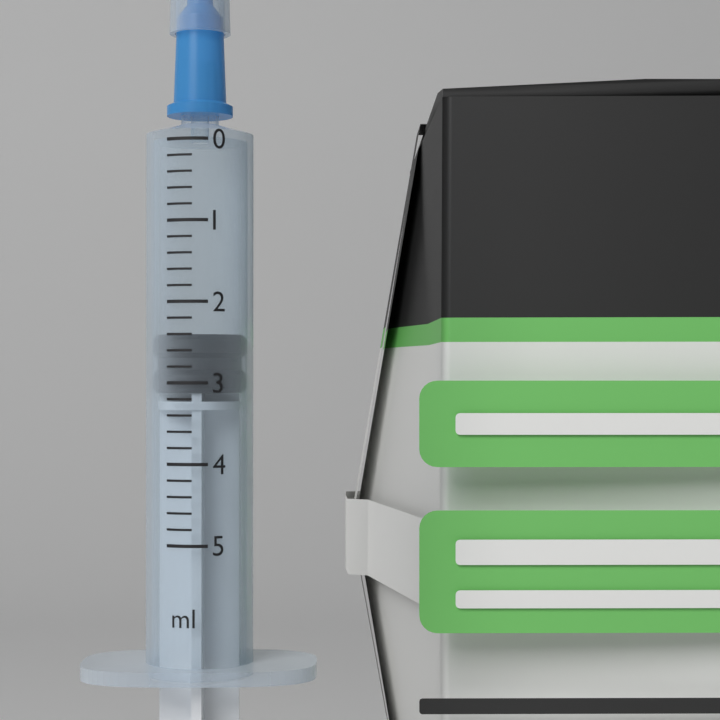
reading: 2.4 ml
